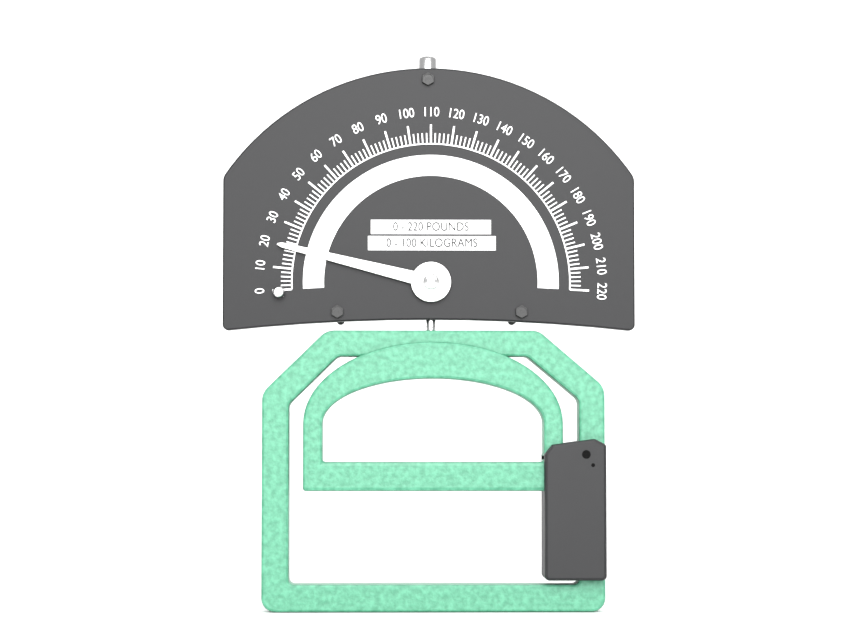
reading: 20 lb
